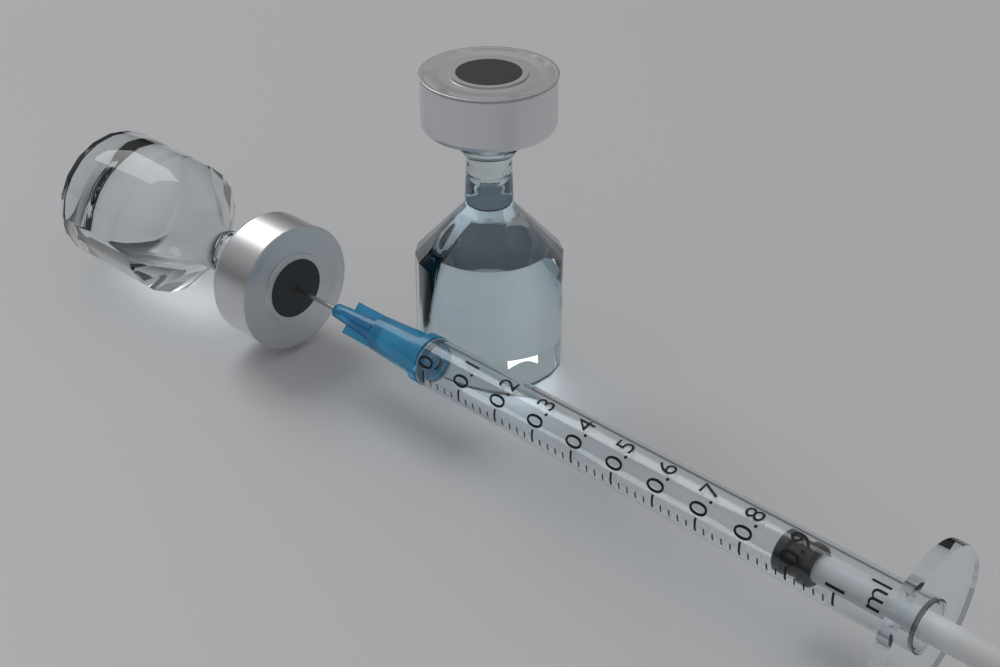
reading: 0.86 ml
